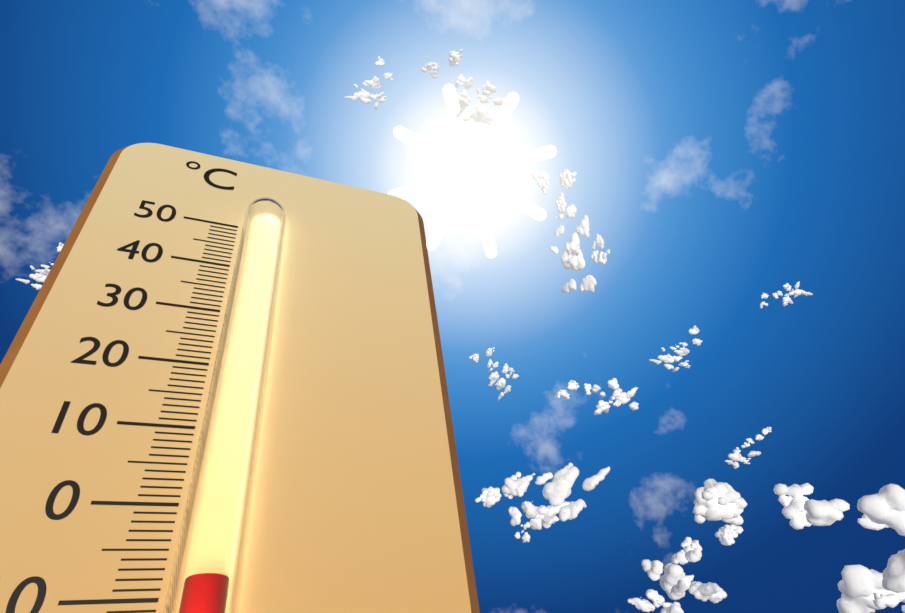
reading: -9 °C
